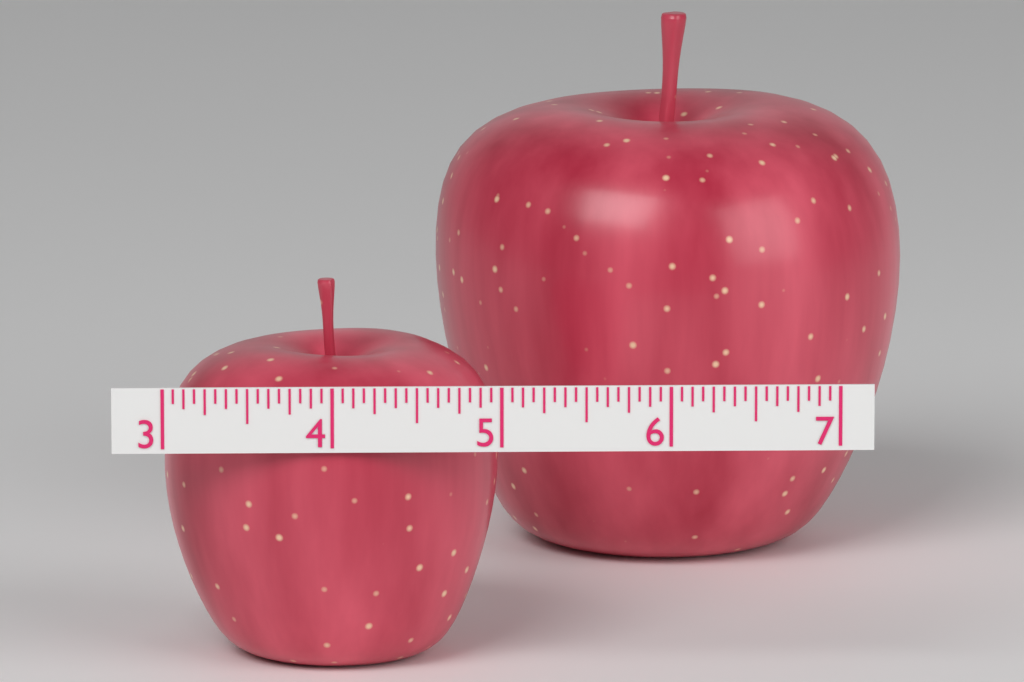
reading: 5.0000 (no unit)
